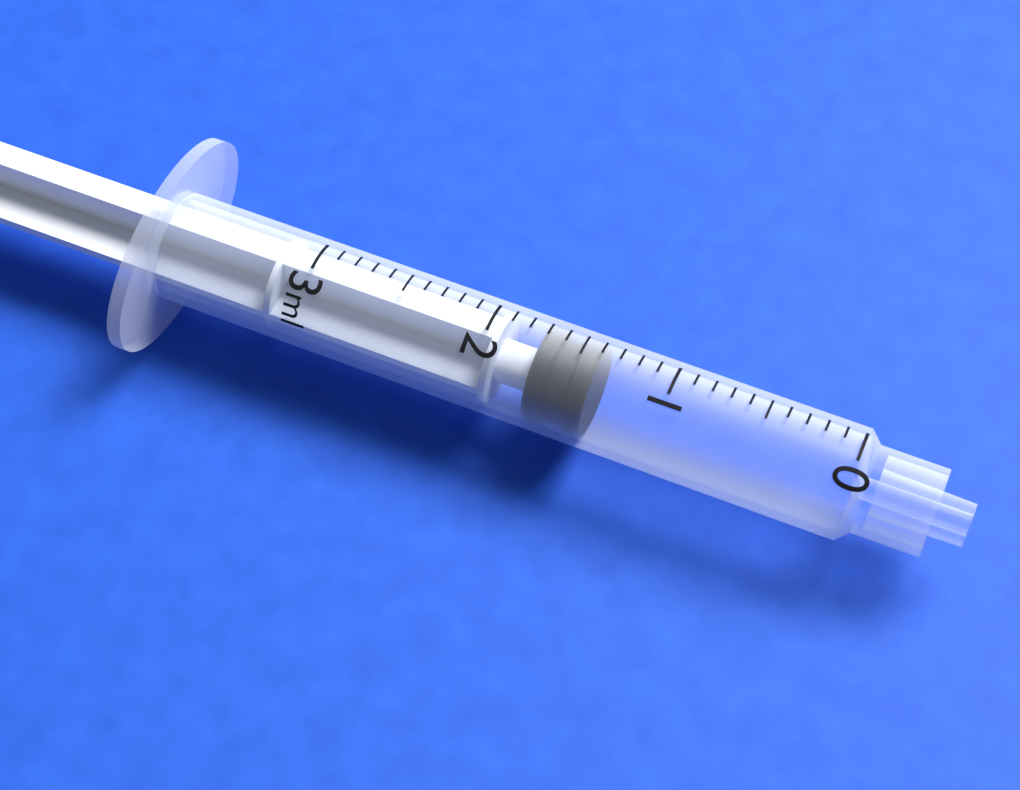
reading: 1.4 ml
